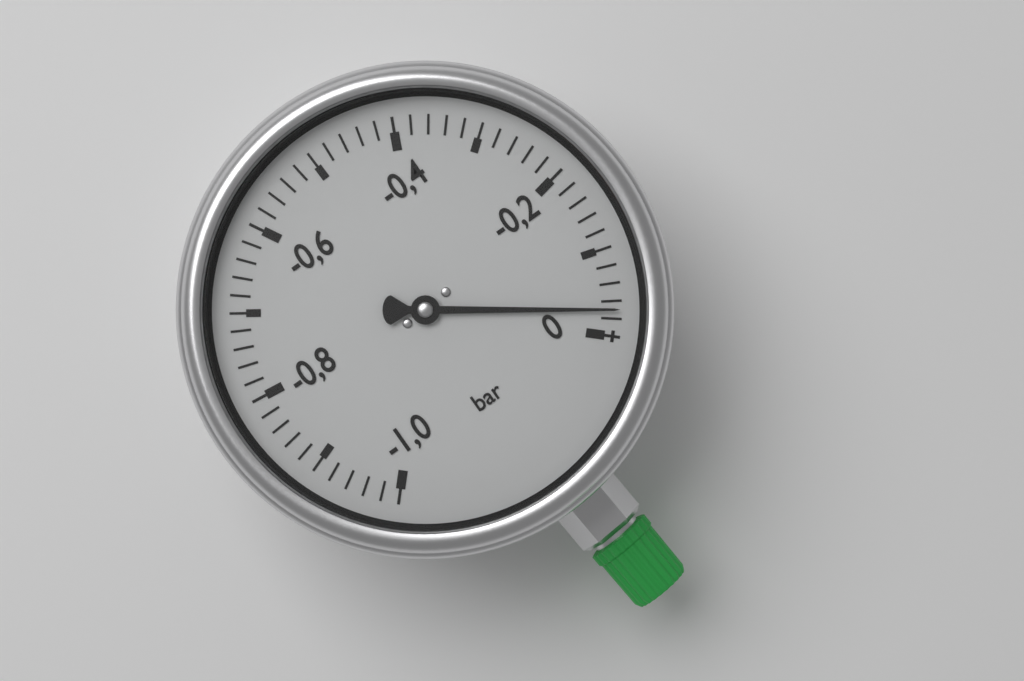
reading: -0.03 bar
